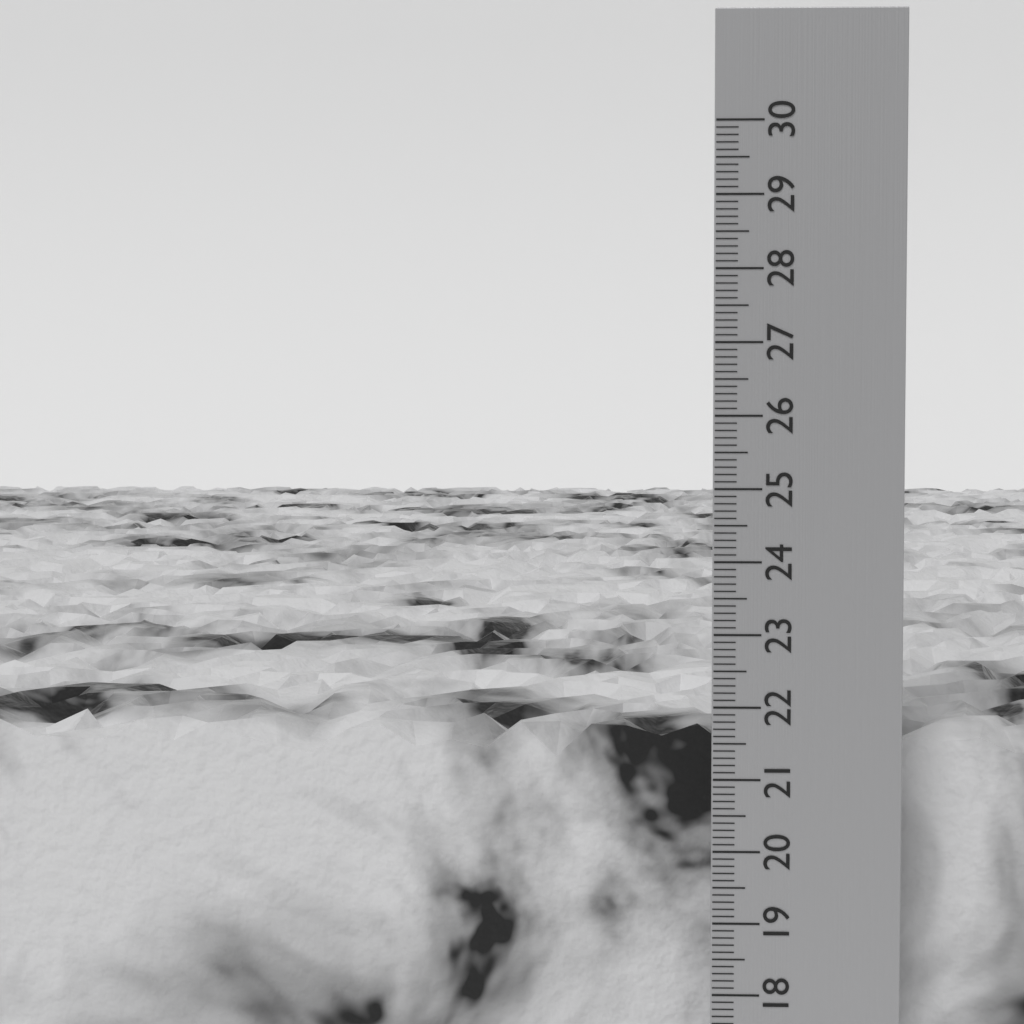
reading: 21.6 cm
